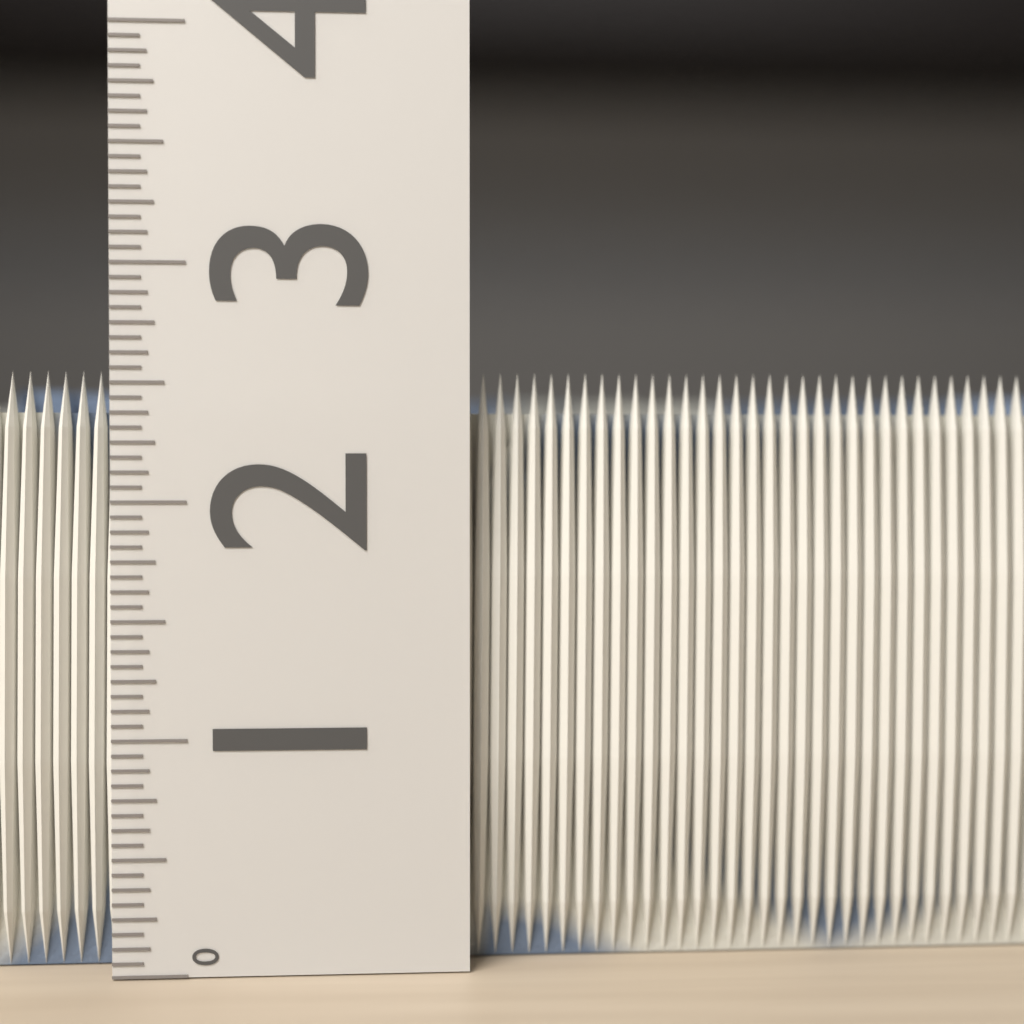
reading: 2.5625 (no unit)
